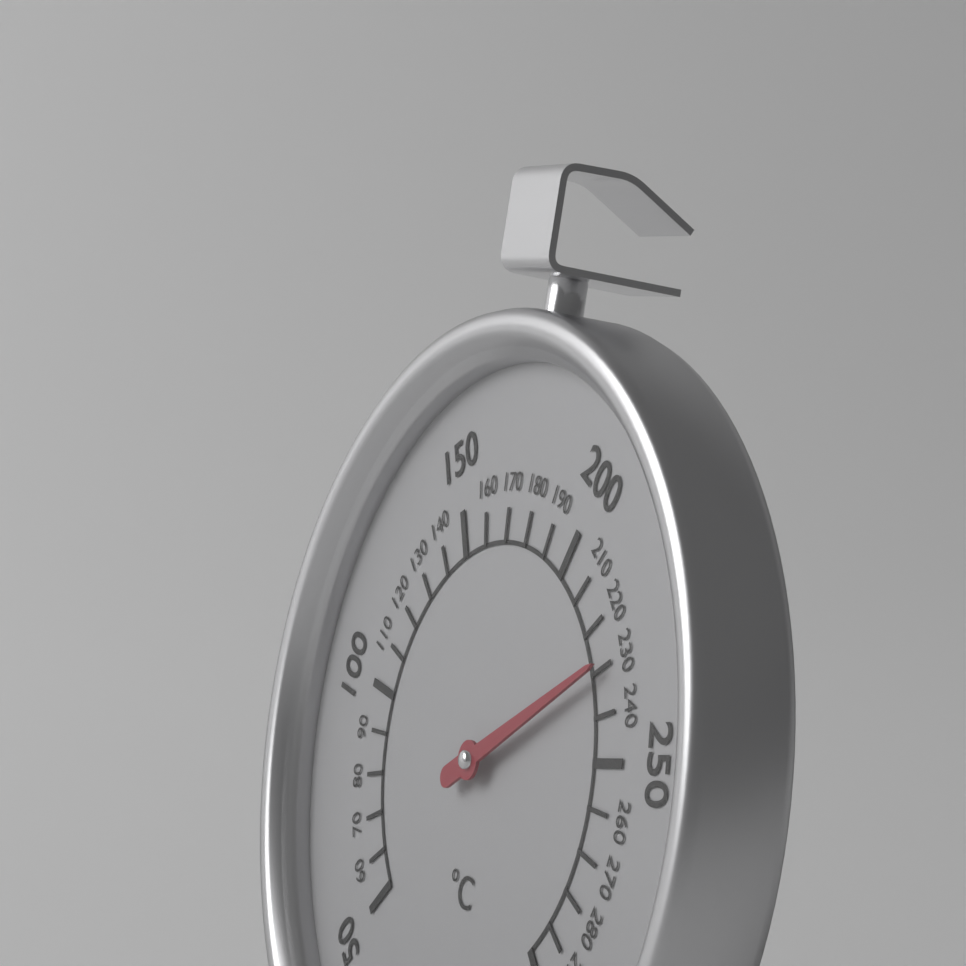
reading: 230 °C
